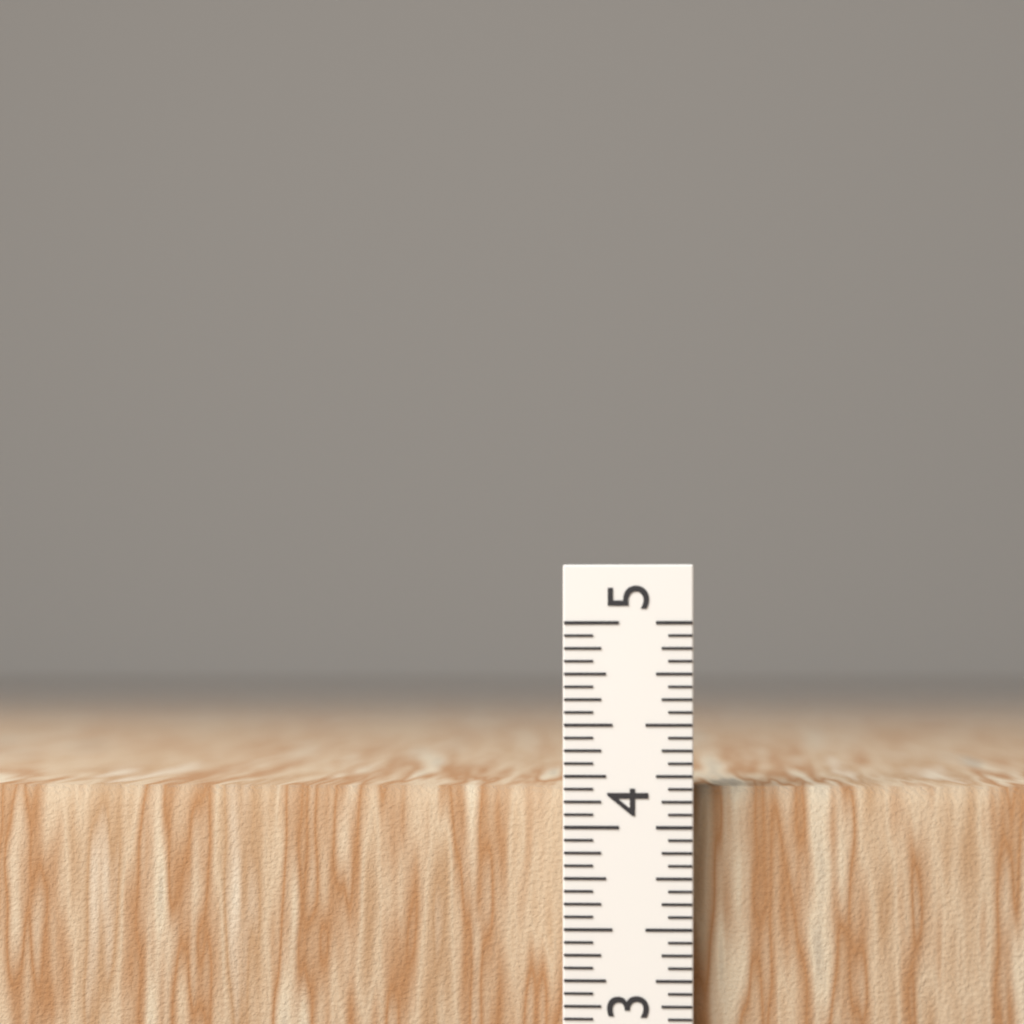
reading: 4.1875 in
